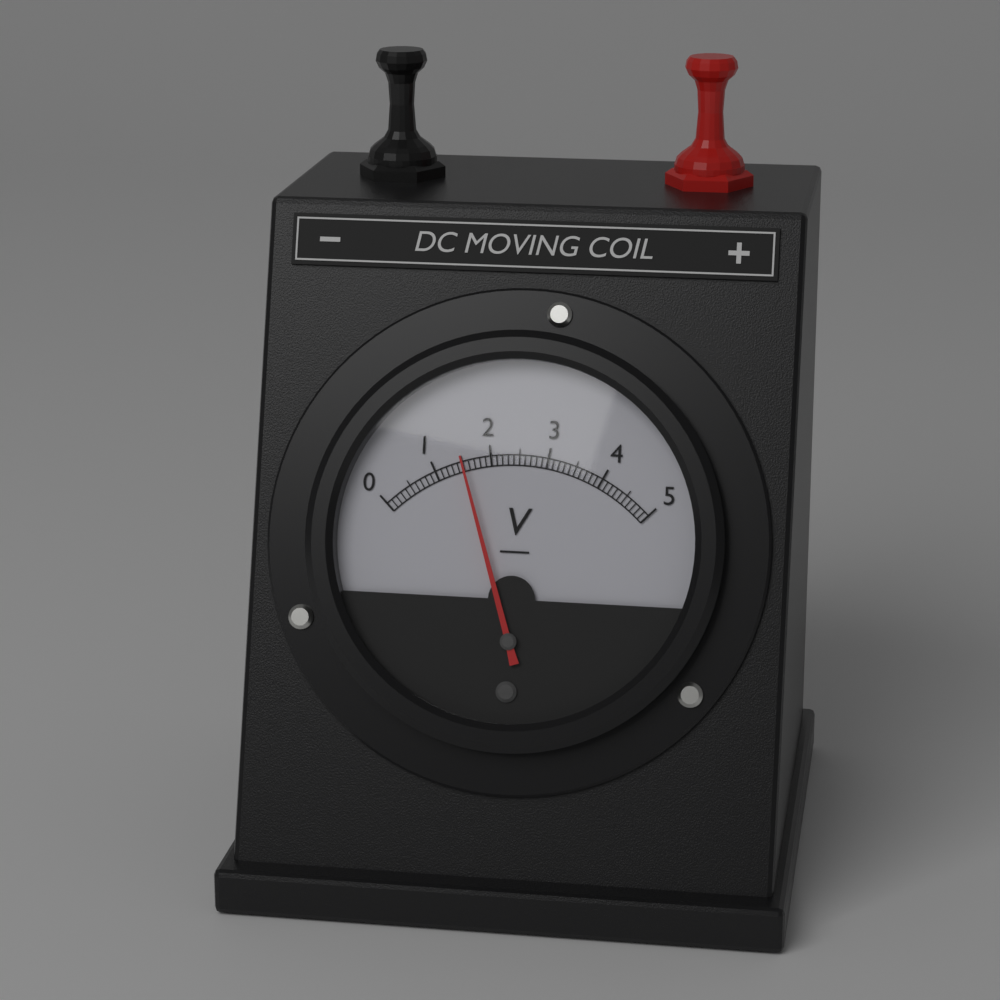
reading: 1.5 V
